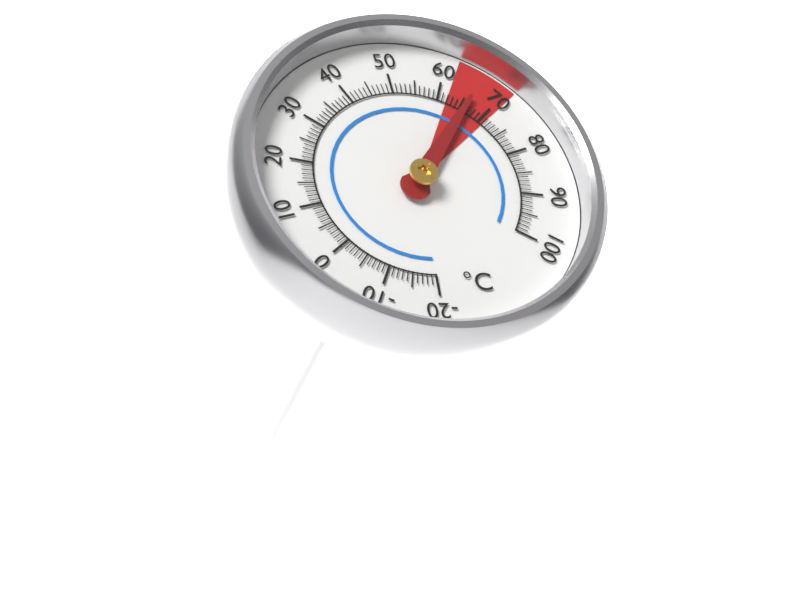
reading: 66 °C
